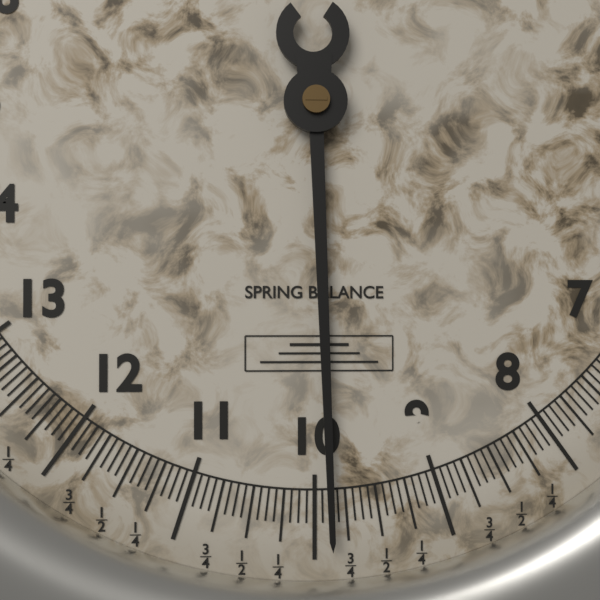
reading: 9.8750 (no unit)
